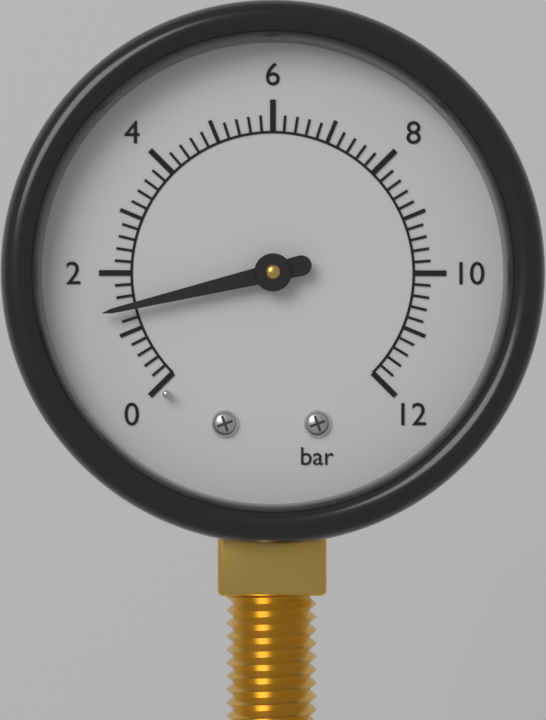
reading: 1.4 bar
